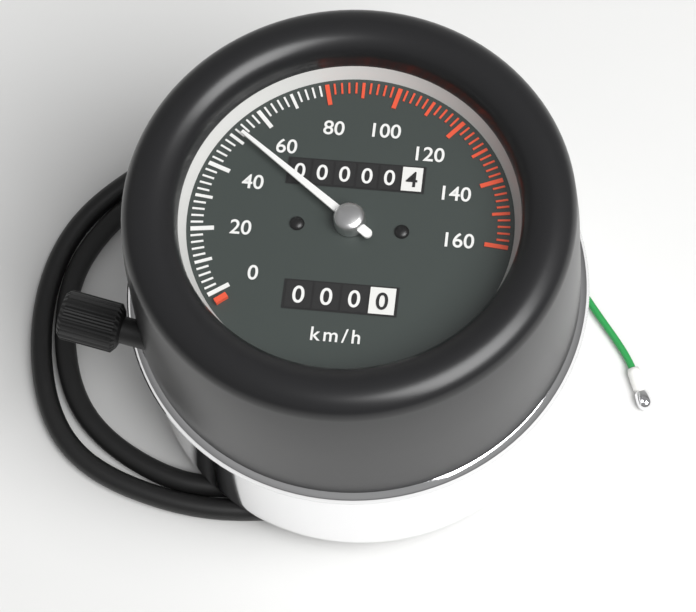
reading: 52 km/h
